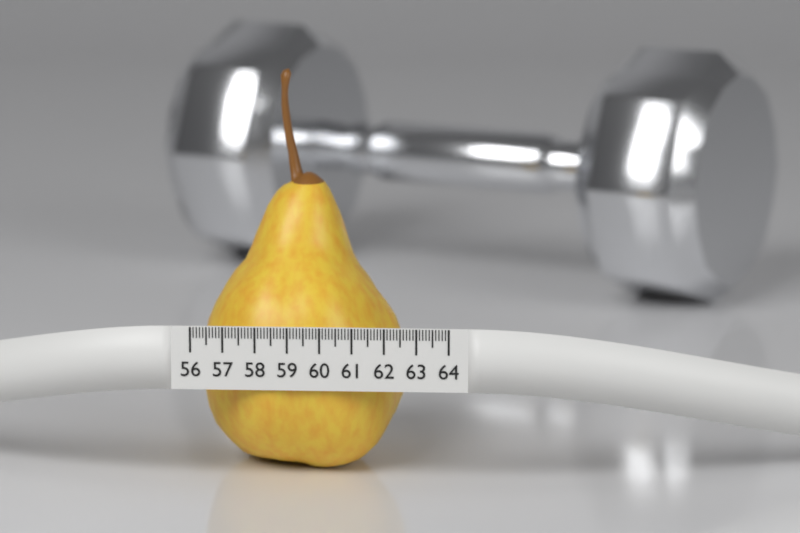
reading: 62.5 (no unit)
